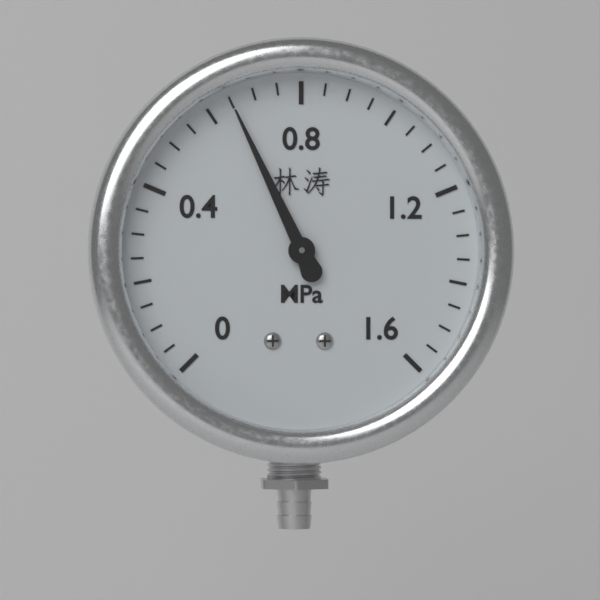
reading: 0.65 MPa
